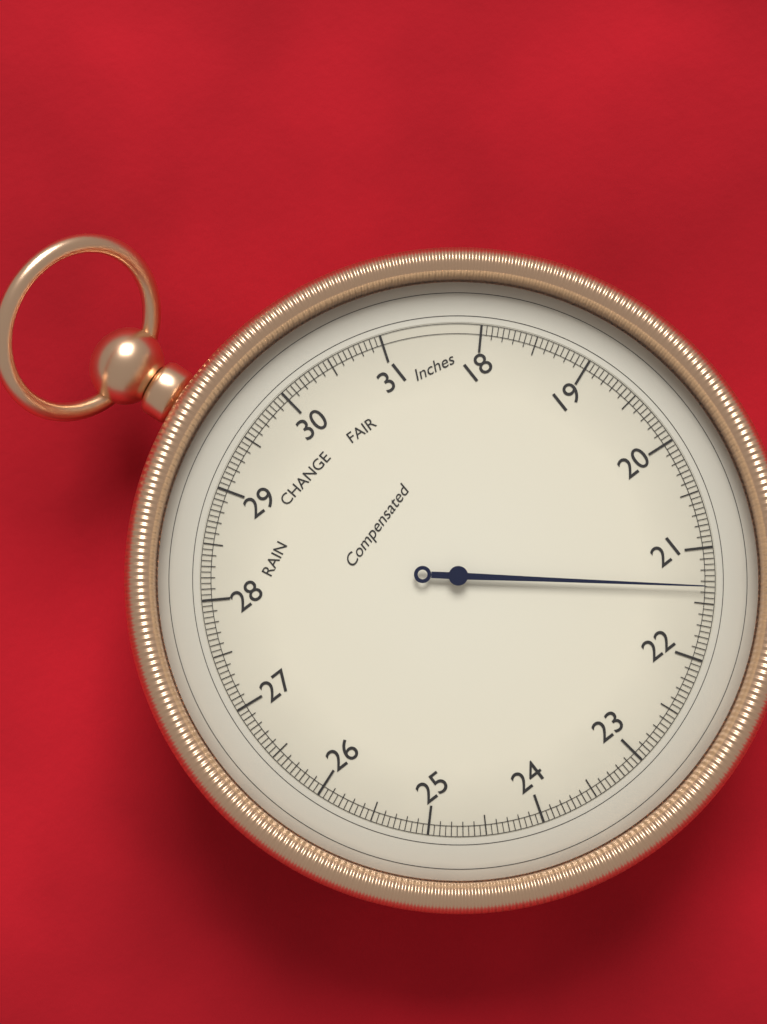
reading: 21.35 inHg
